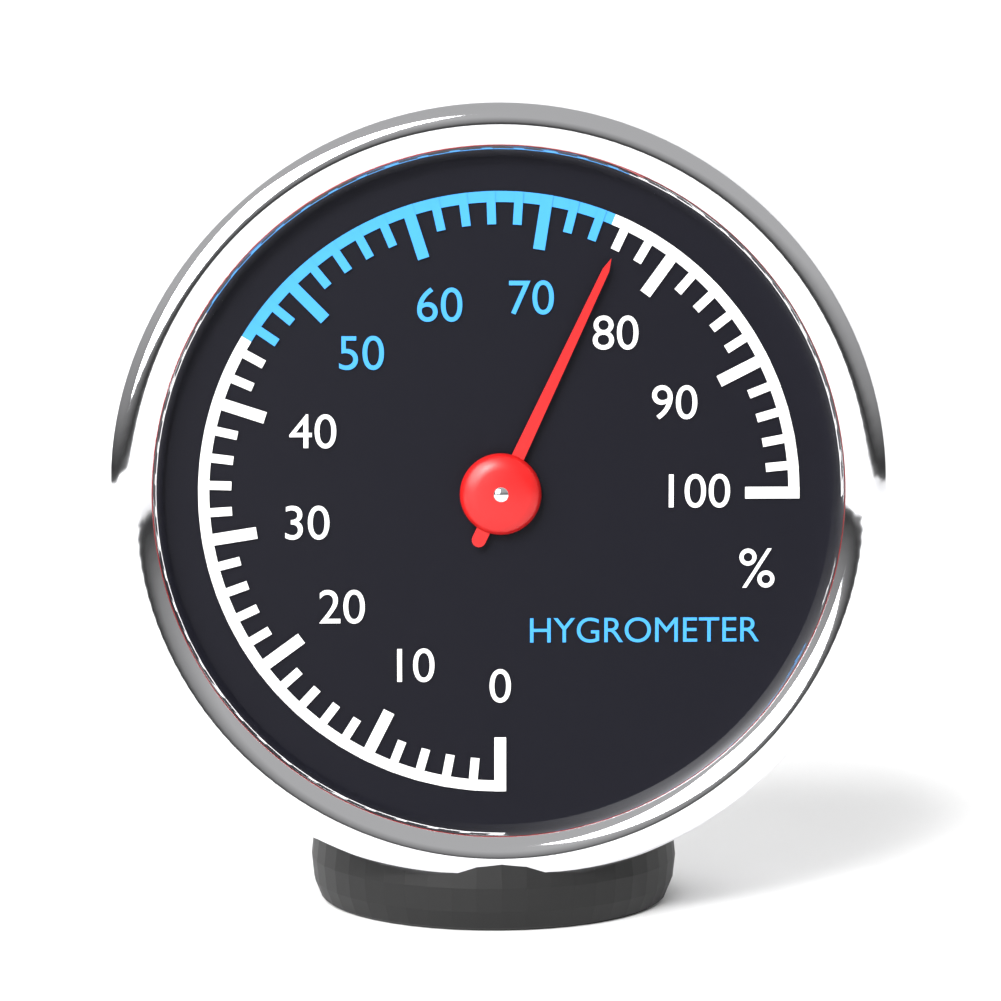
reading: 76 %
